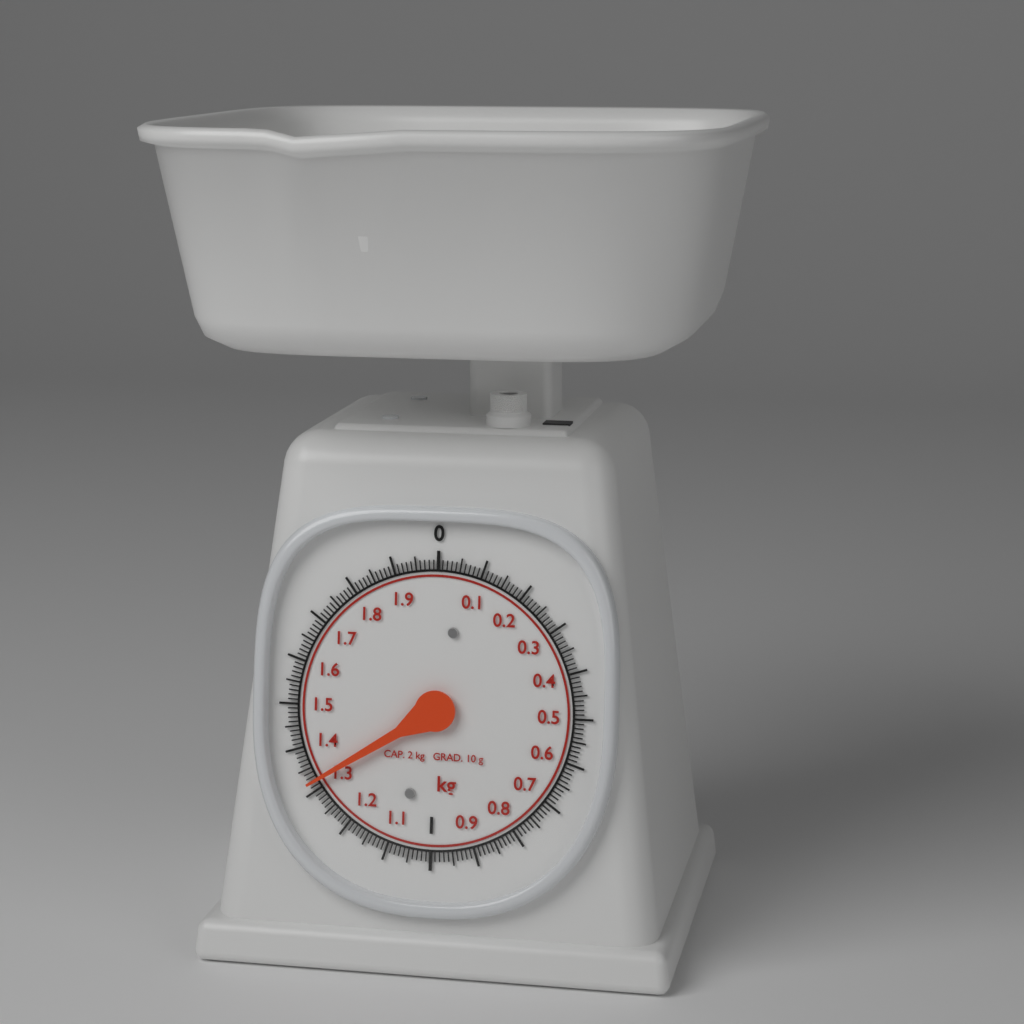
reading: 1.32 kg
